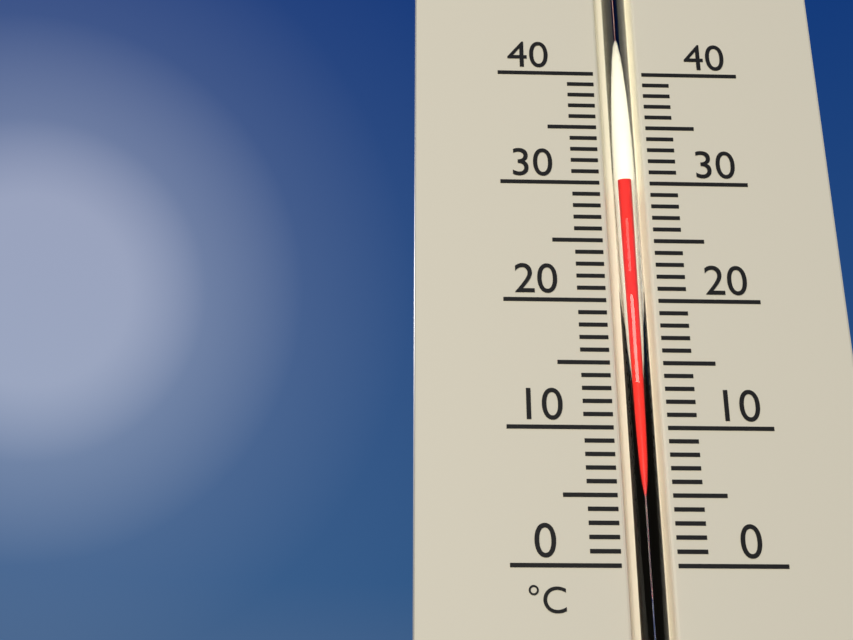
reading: 30 °C
